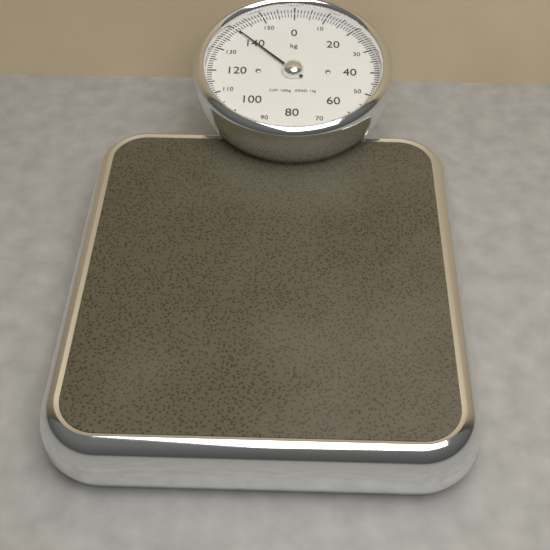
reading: 140 kg
